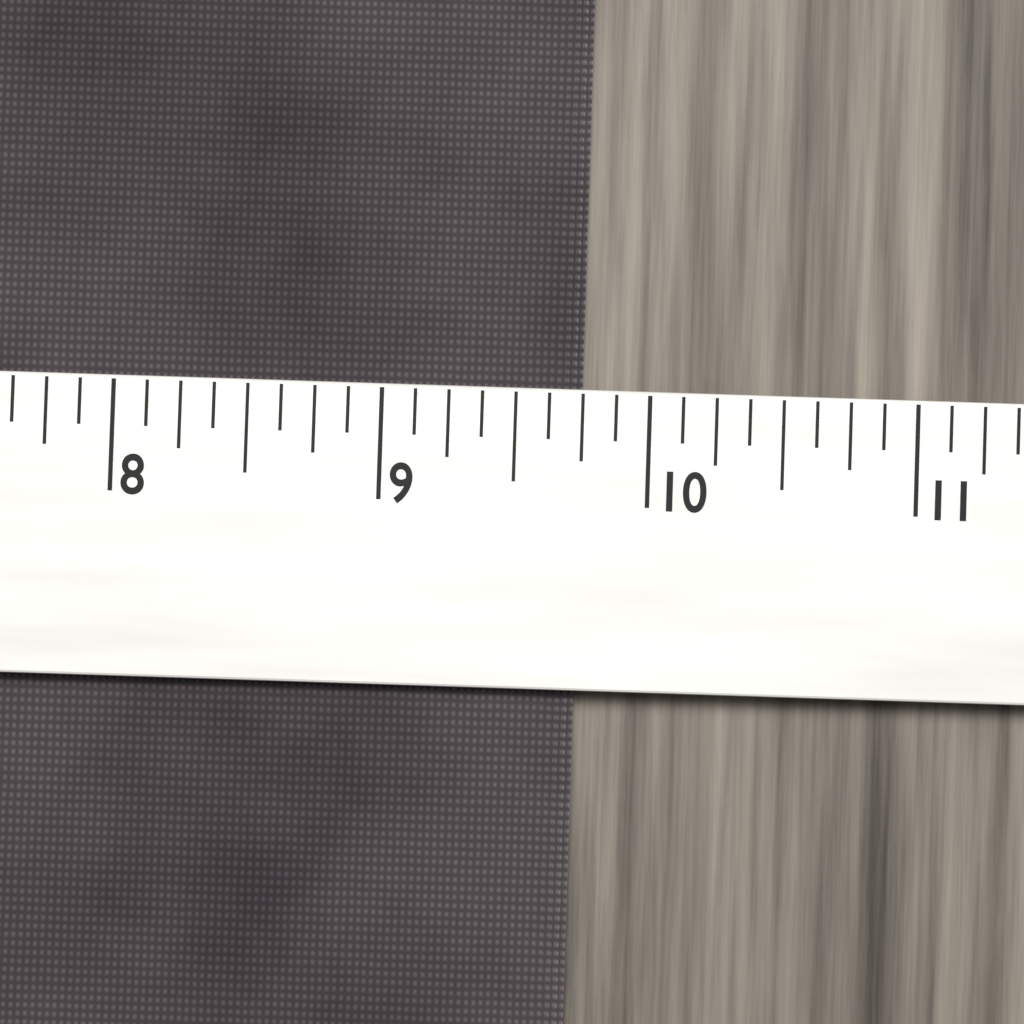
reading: 9.750 (no unit)
